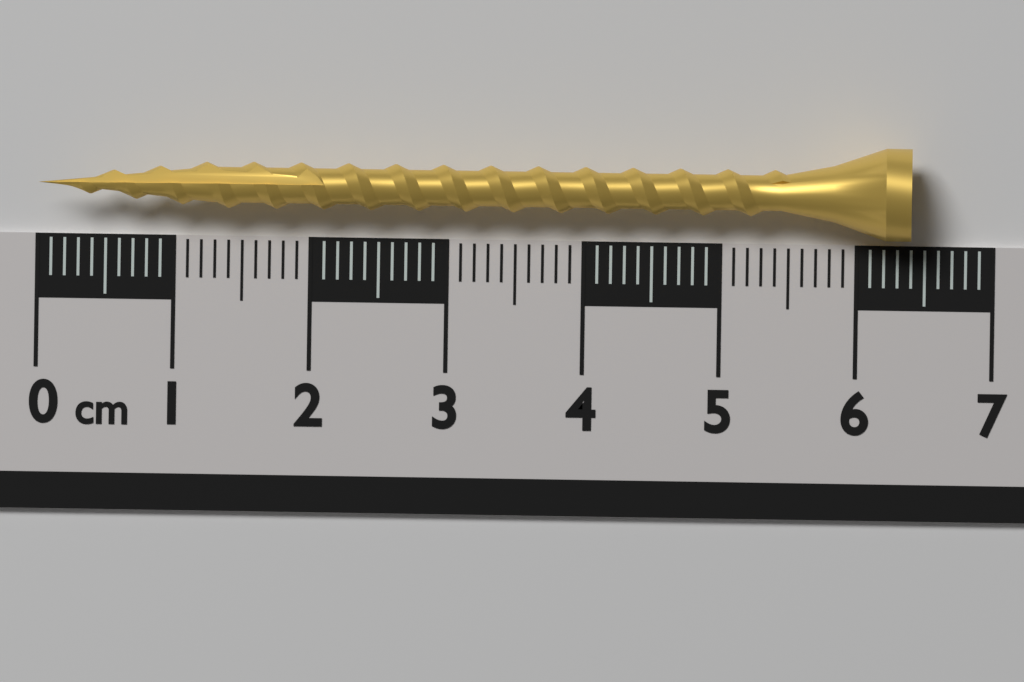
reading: 6.4 cm
